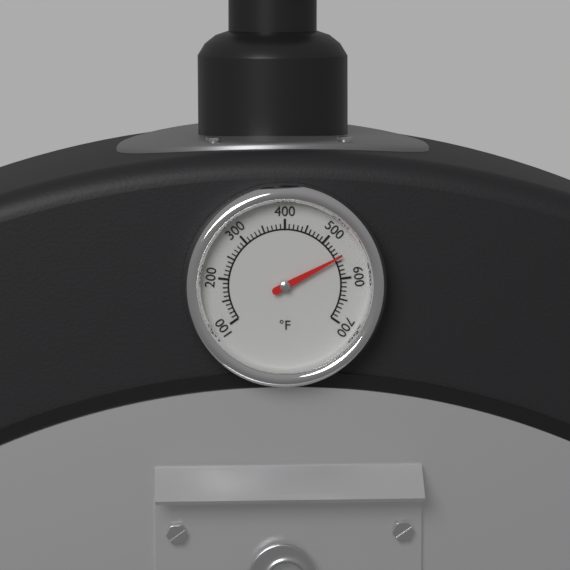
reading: 550 °F
